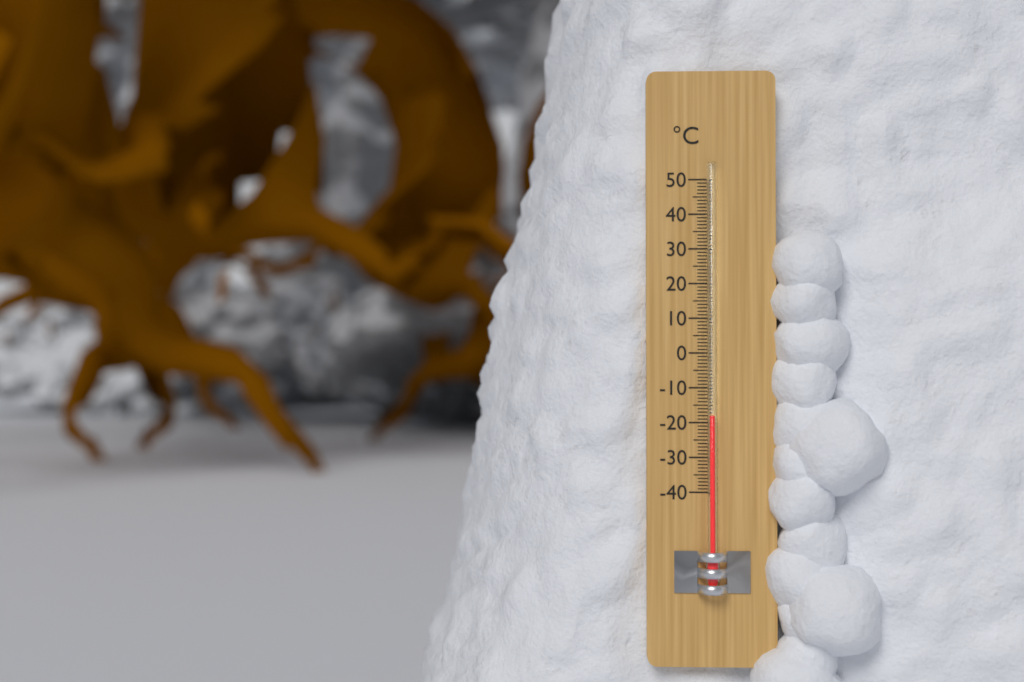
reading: -18 °C
